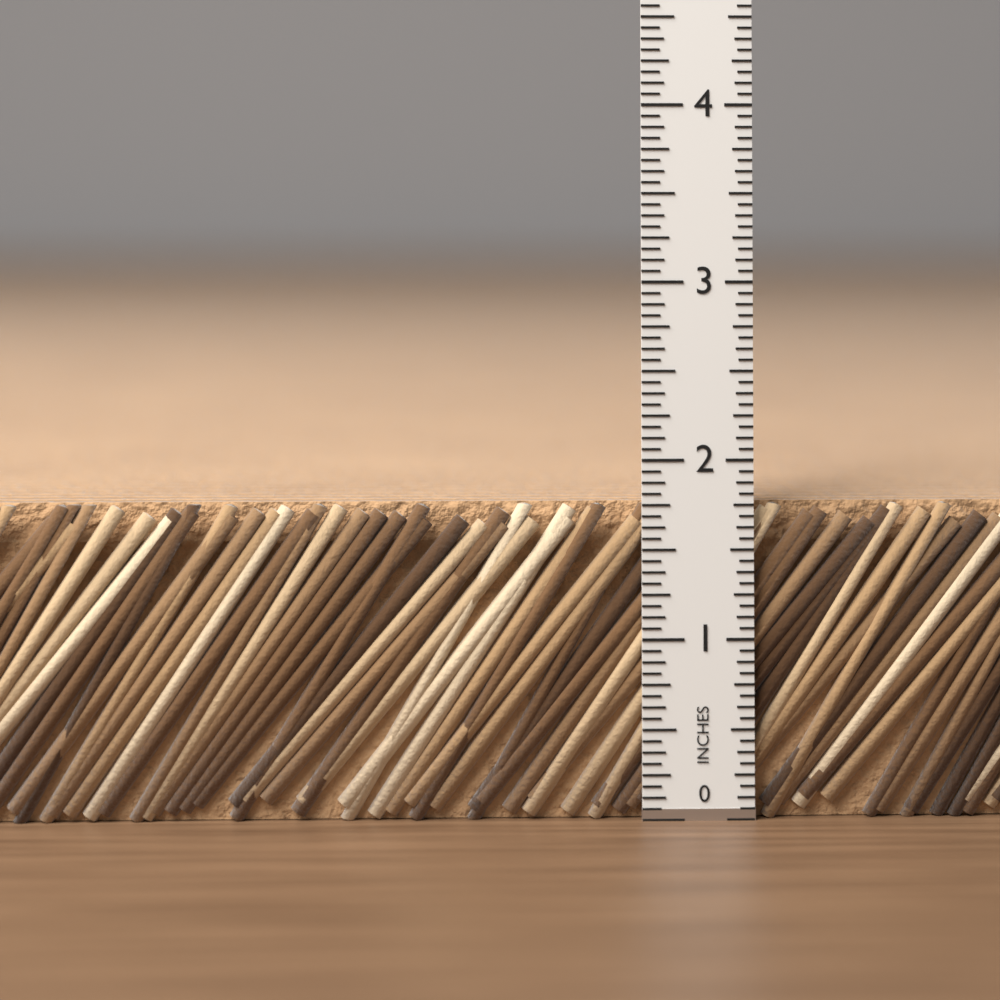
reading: 1.7500 in
